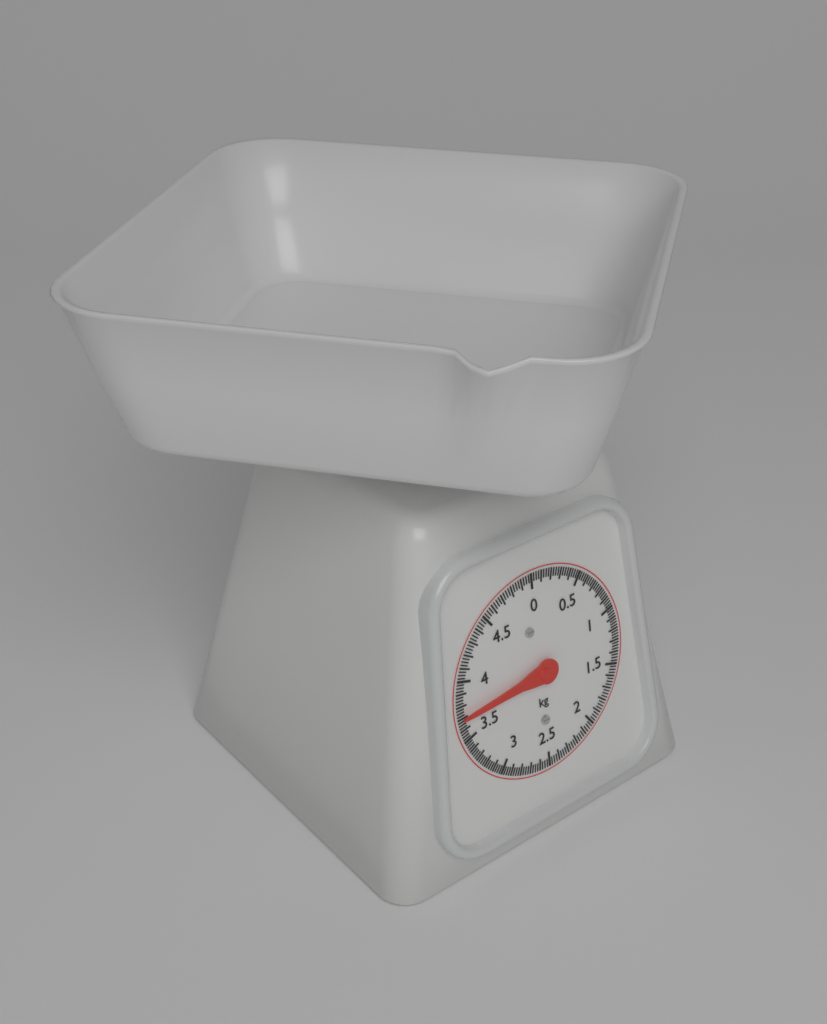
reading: 3.700 kg
